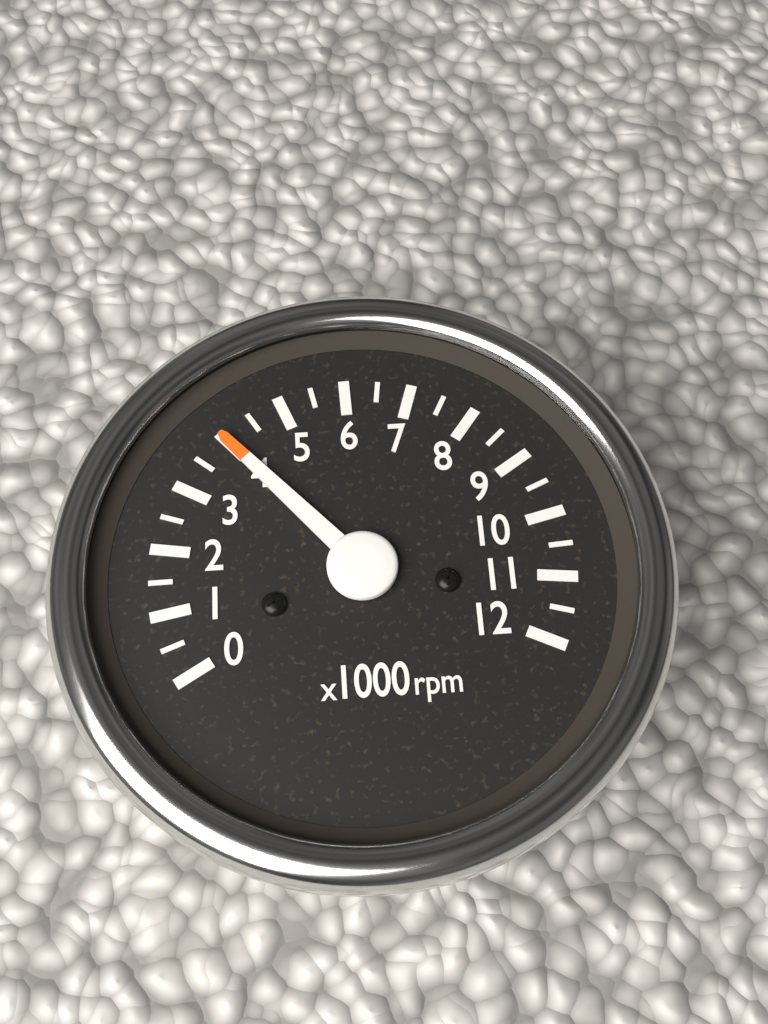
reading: 4000 rpm
